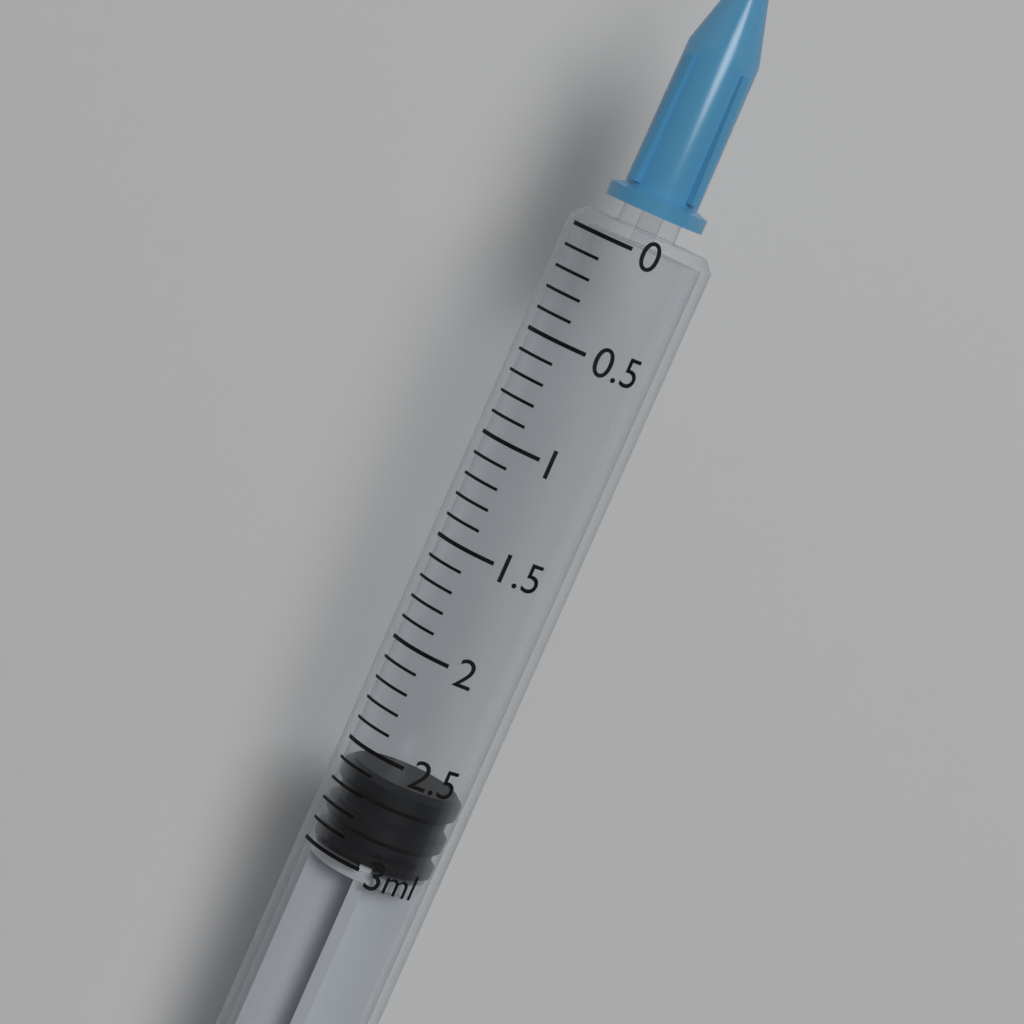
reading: 2.6 ml
